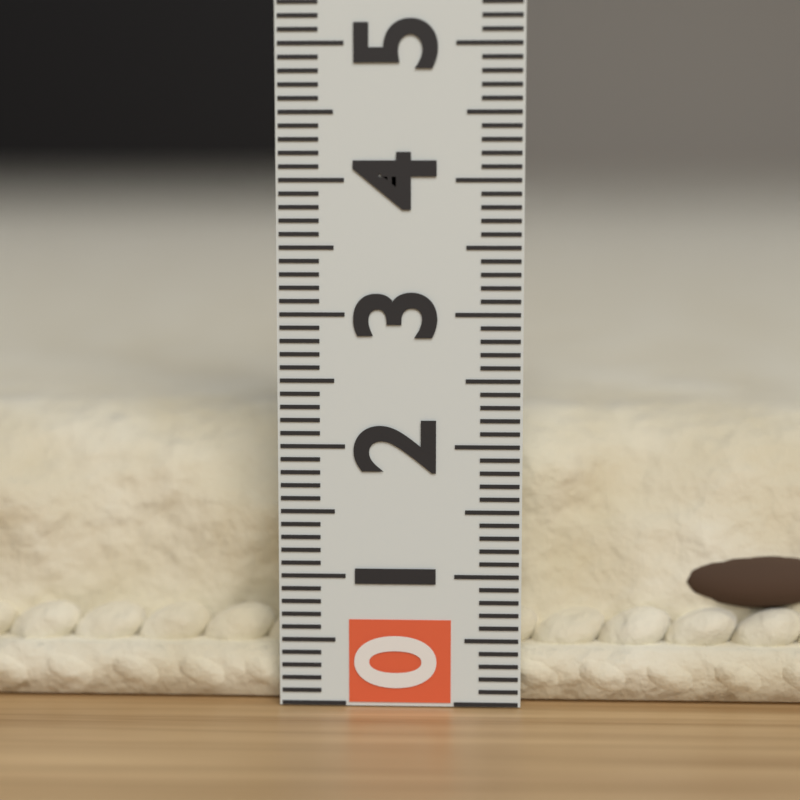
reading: 2.2 (no unit)
